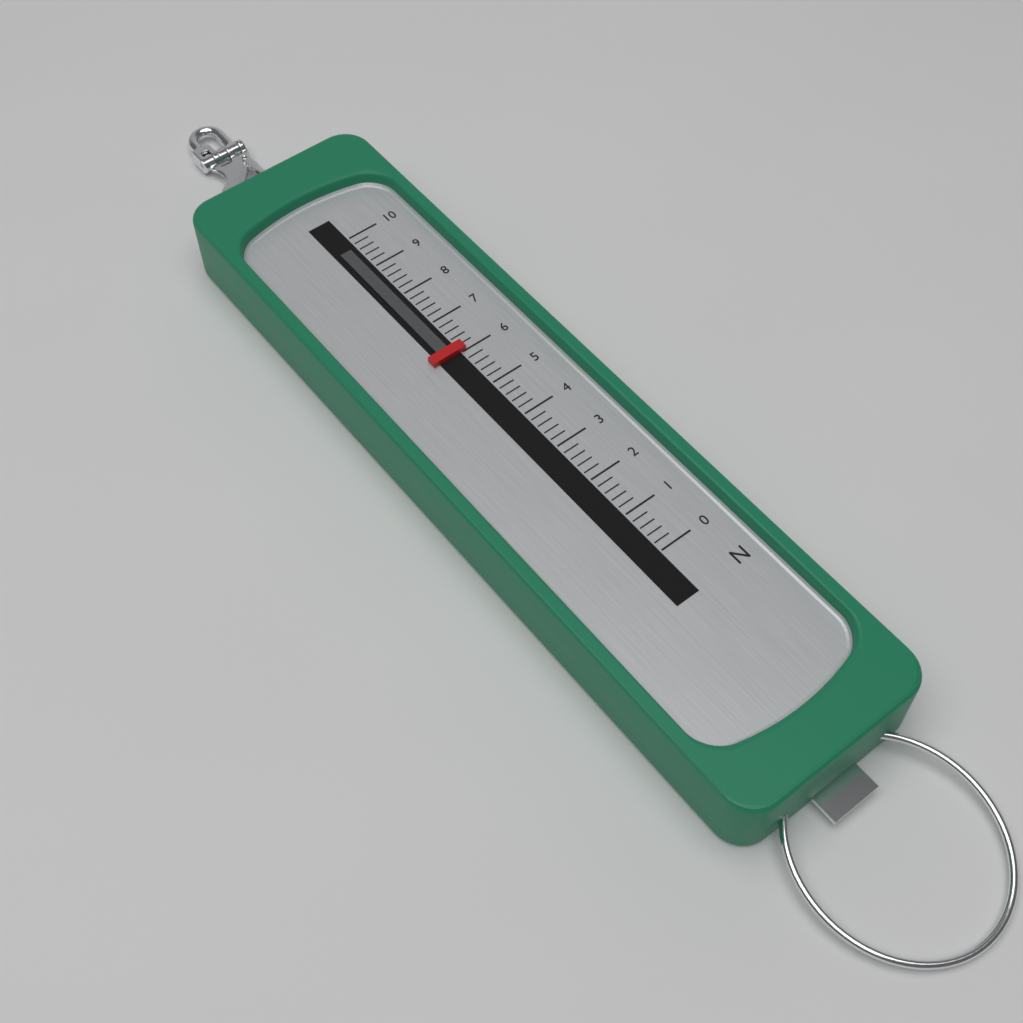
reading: 6.0 N
